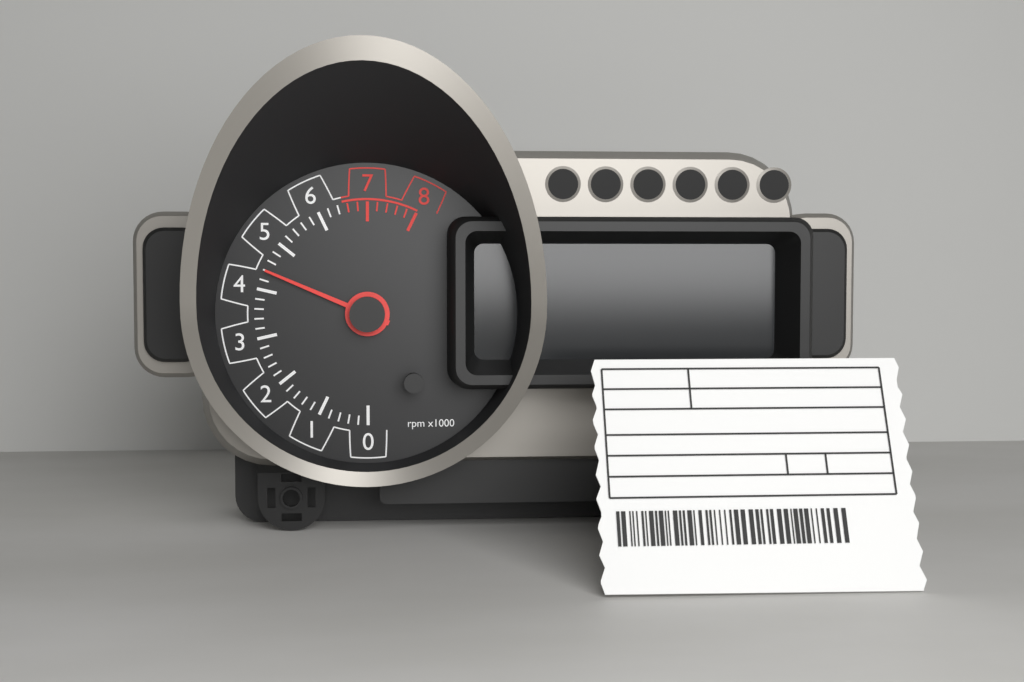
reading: 4.4 rpm x1000
